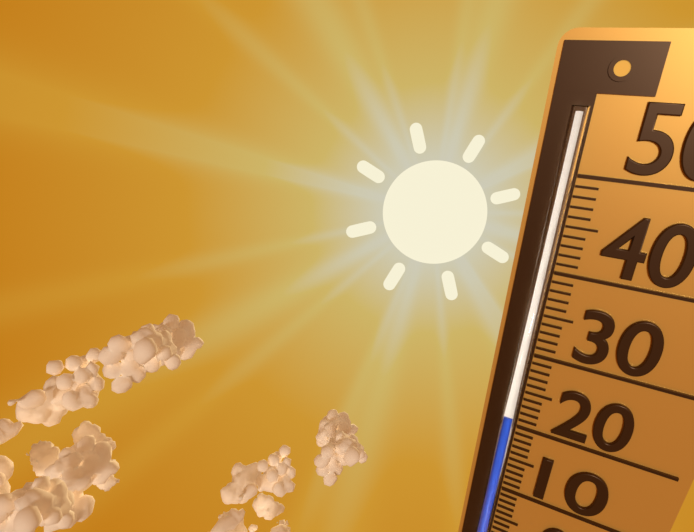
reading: 22 (no unit)
